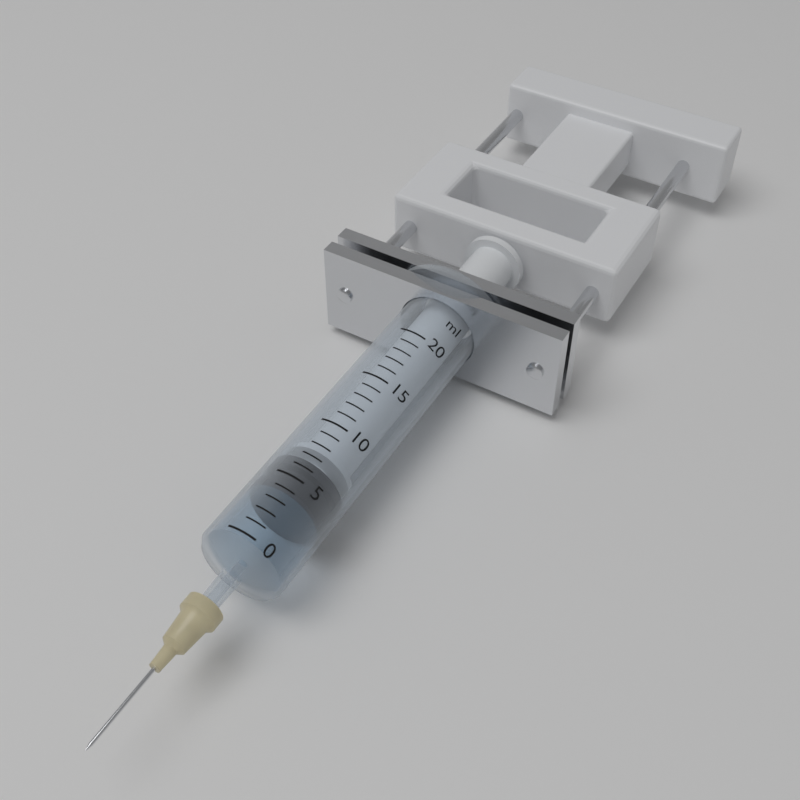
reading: 4 ml
